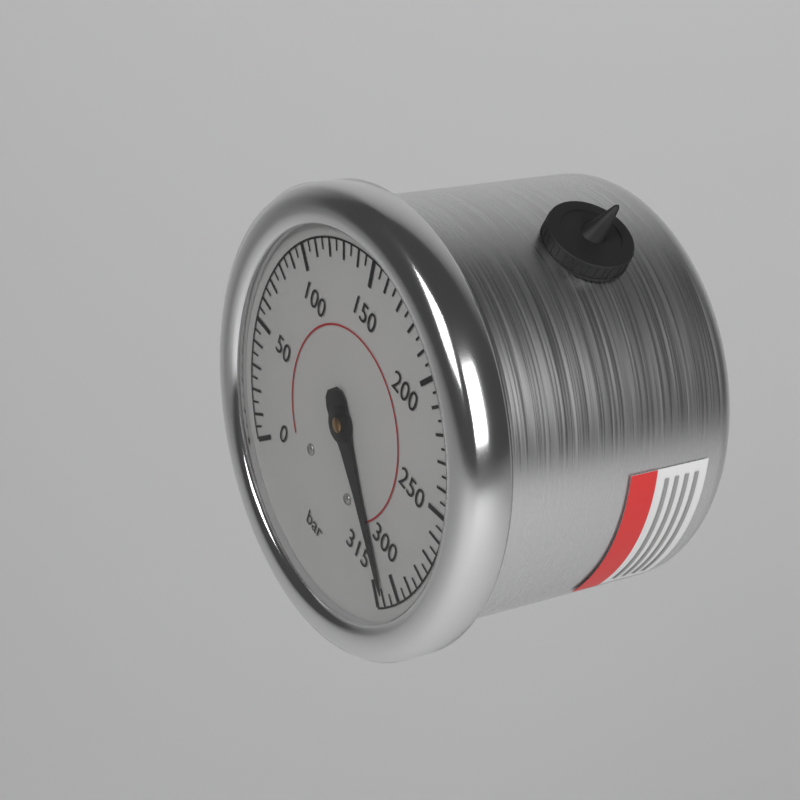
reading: 310 bar
